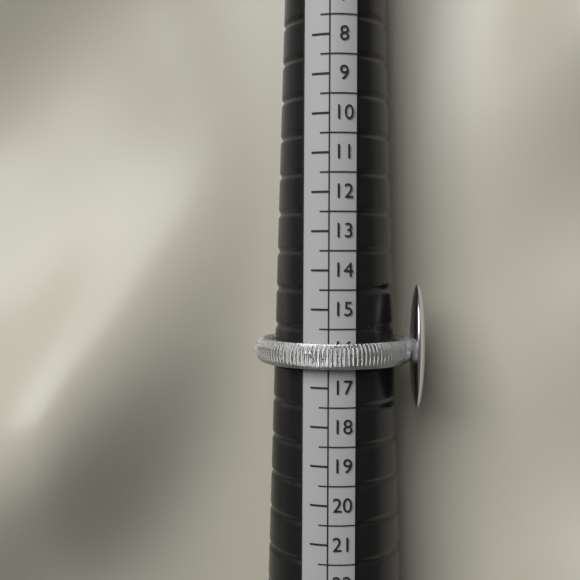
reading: 16.5 (no unit)
